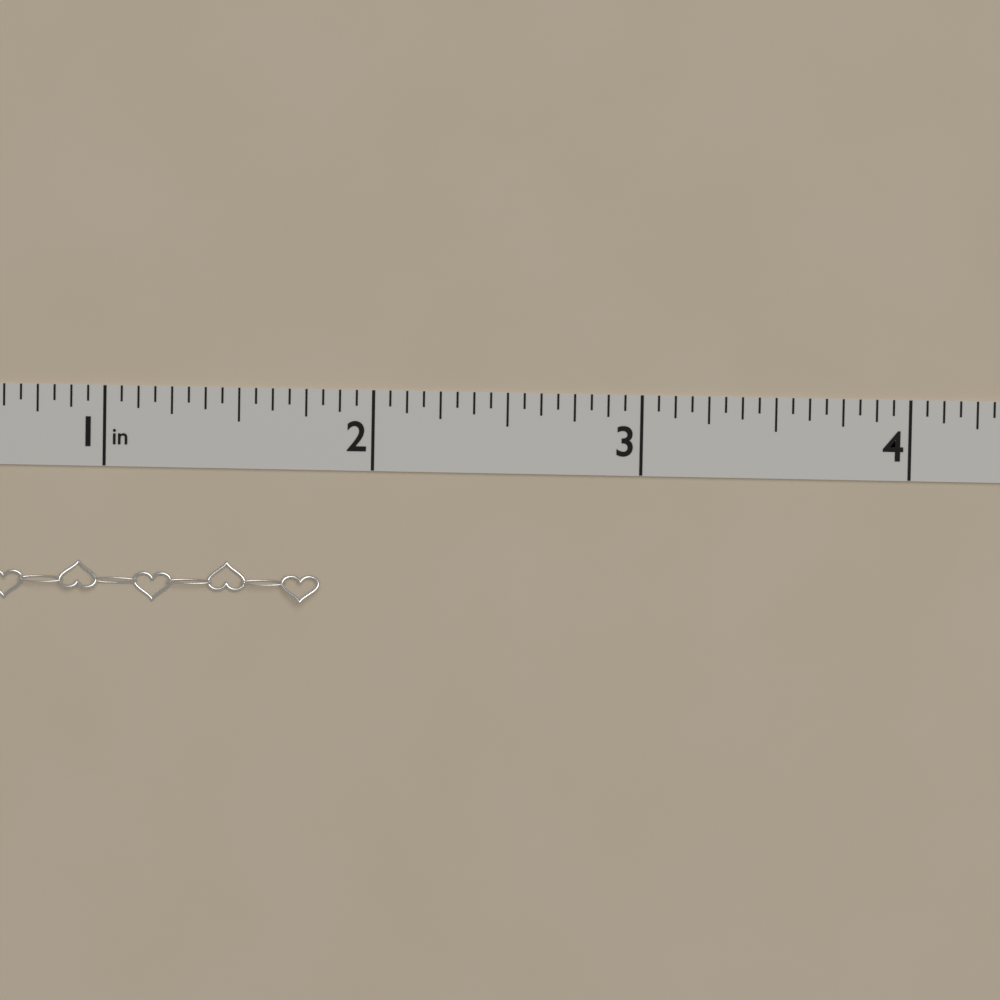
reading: 1.8125 in
